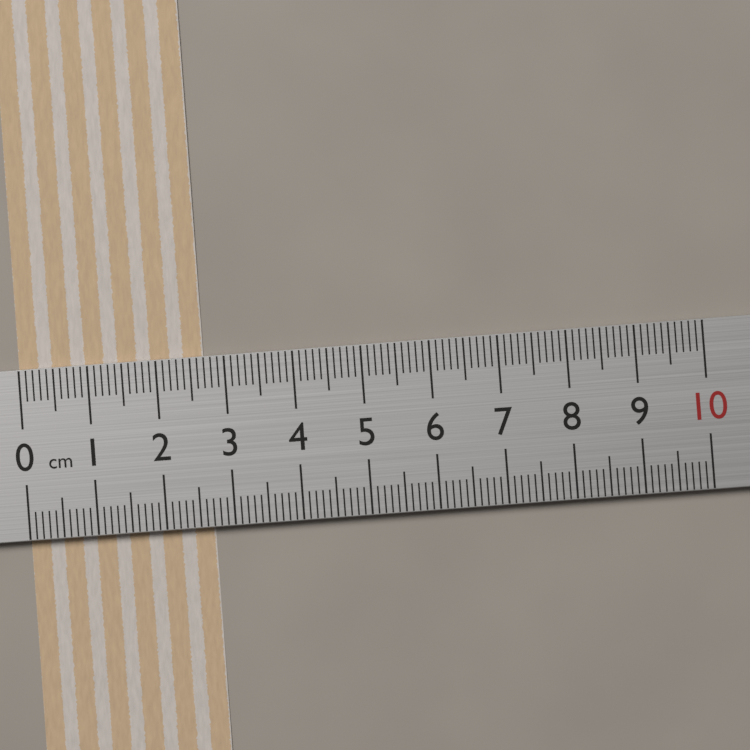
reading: 2.7 cm
